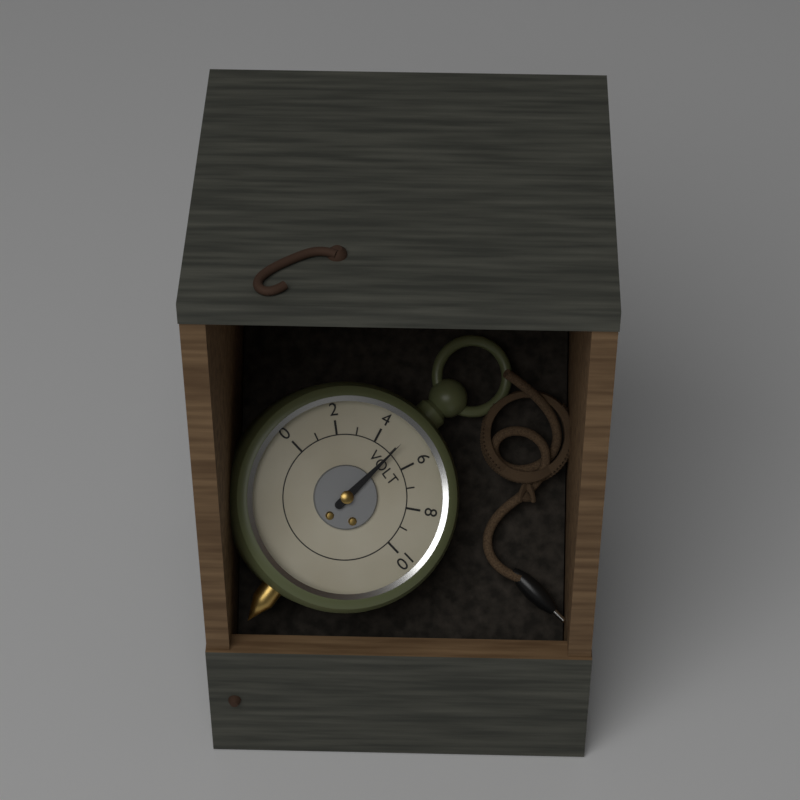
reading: 5 V
